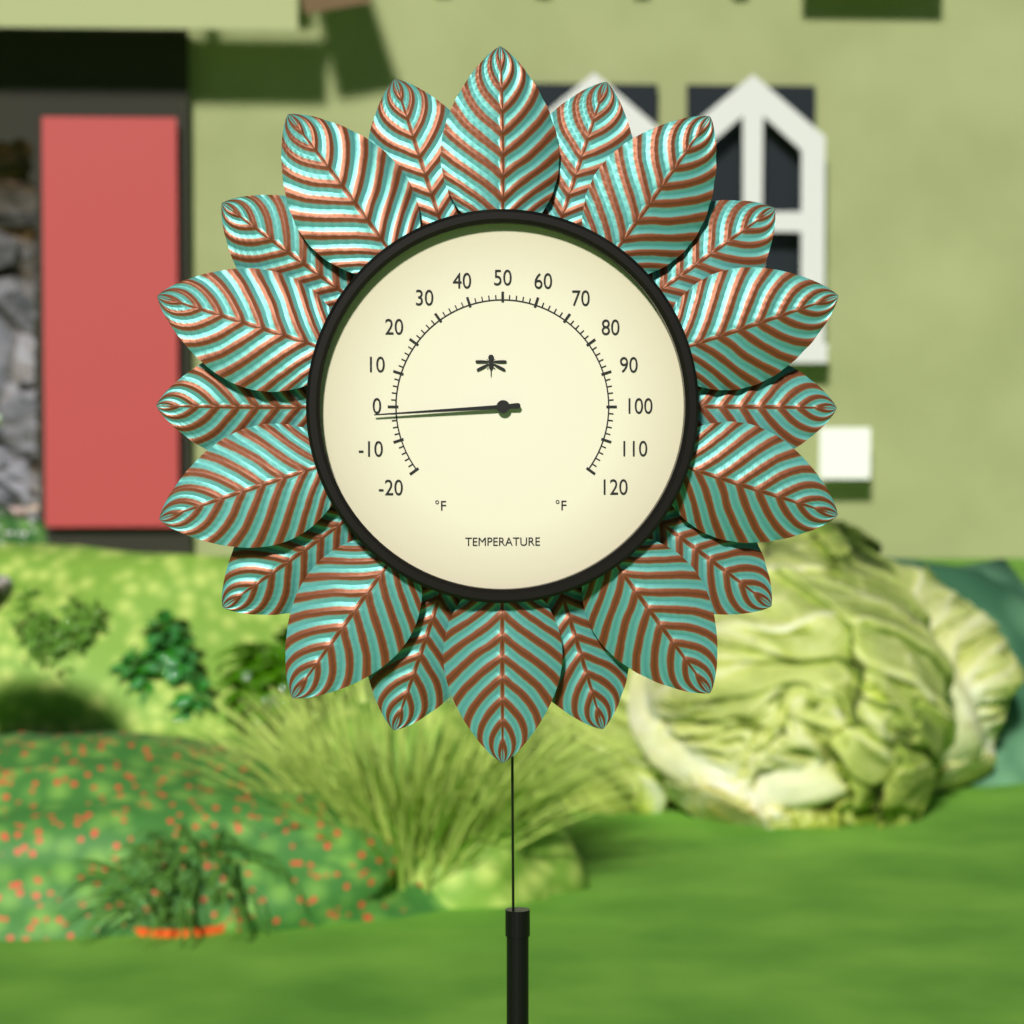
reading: -2 °F
